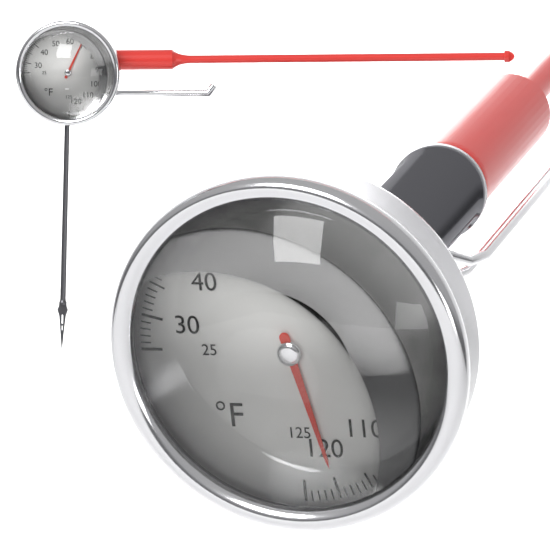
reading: 120 °F
